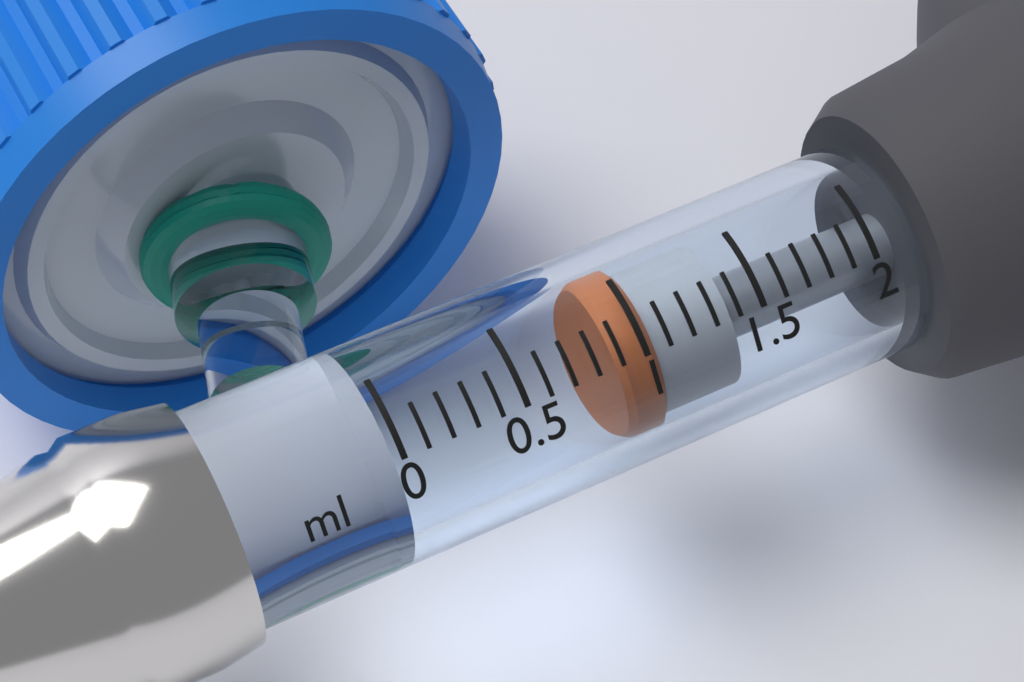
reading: 0.9 ml
